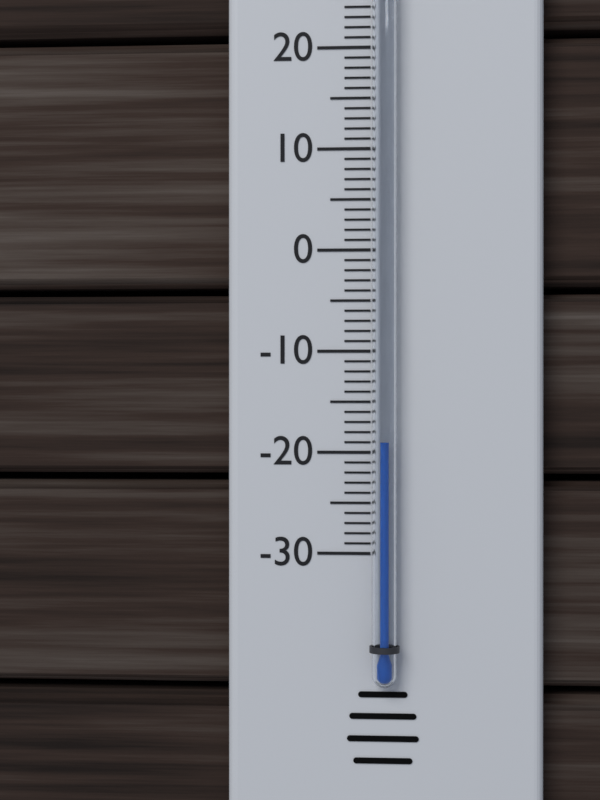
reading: -19 °C
